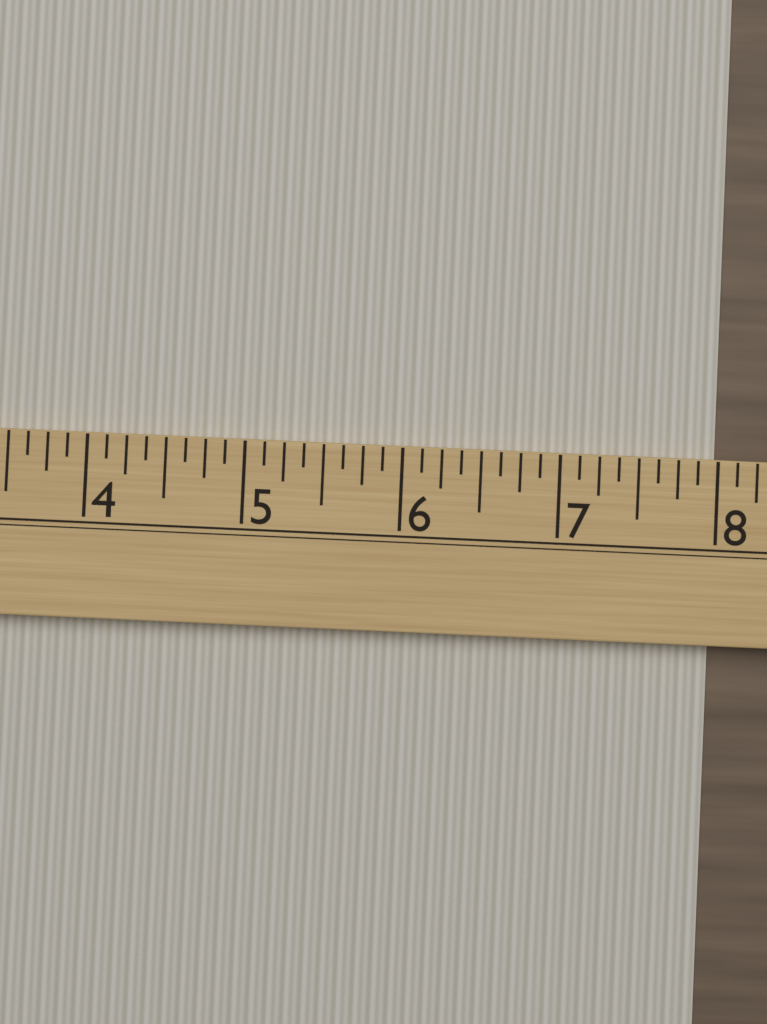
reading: 8.000 (no unit)
